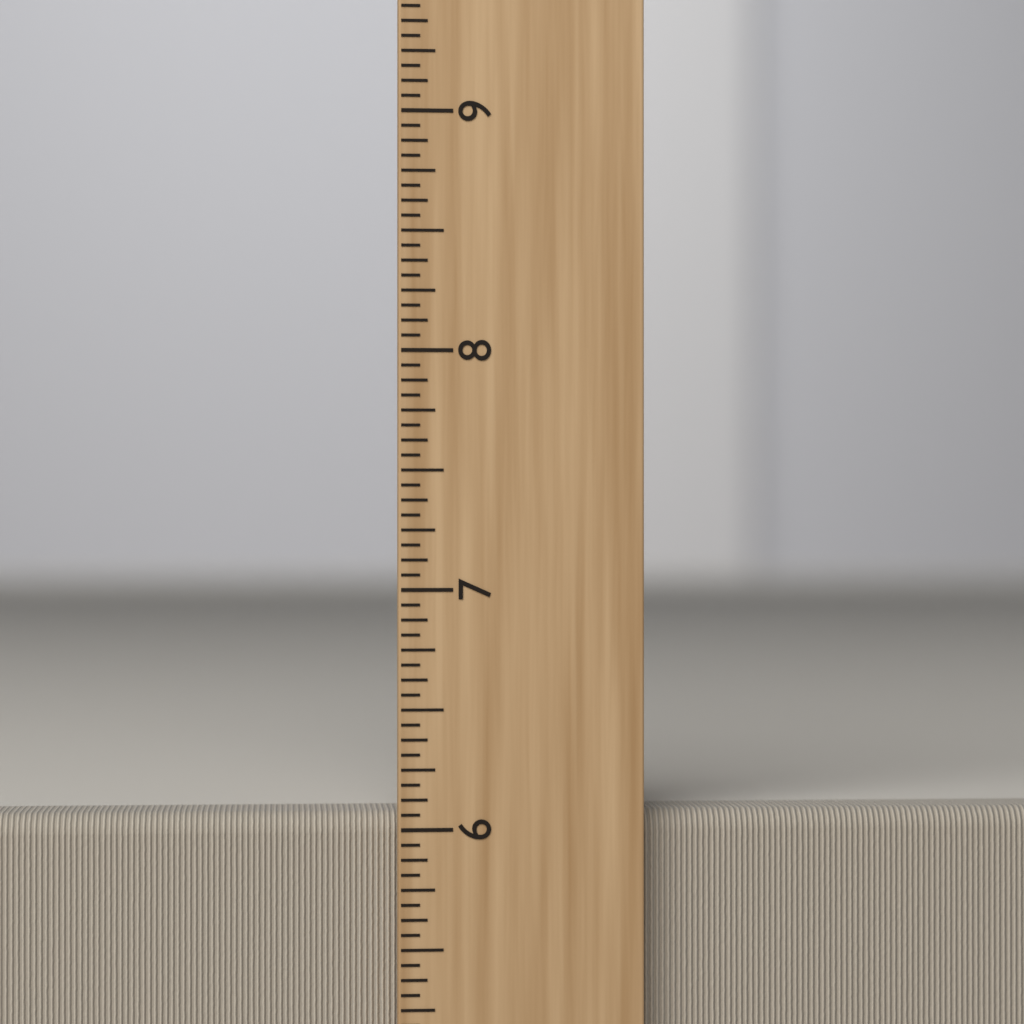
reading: 6.0625 inch
